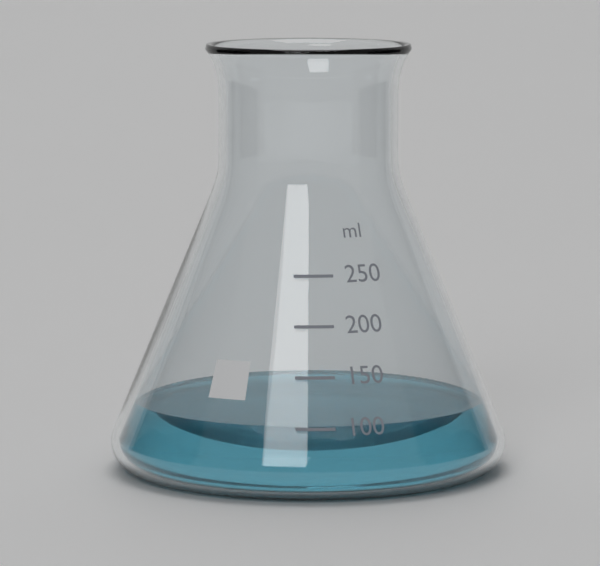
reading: 100 ml
